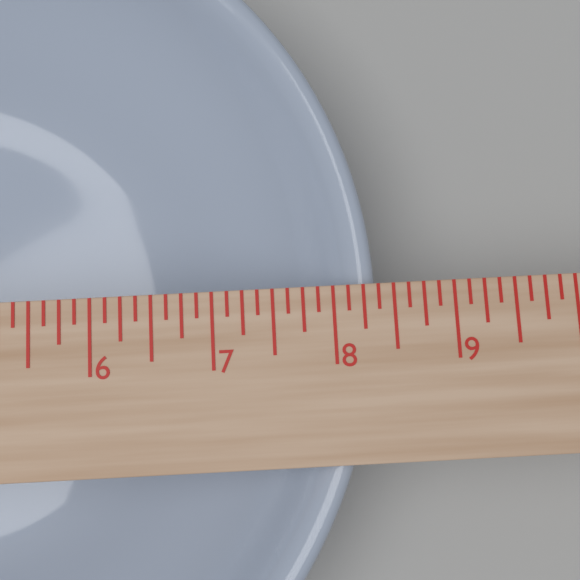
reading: 8.375 in
